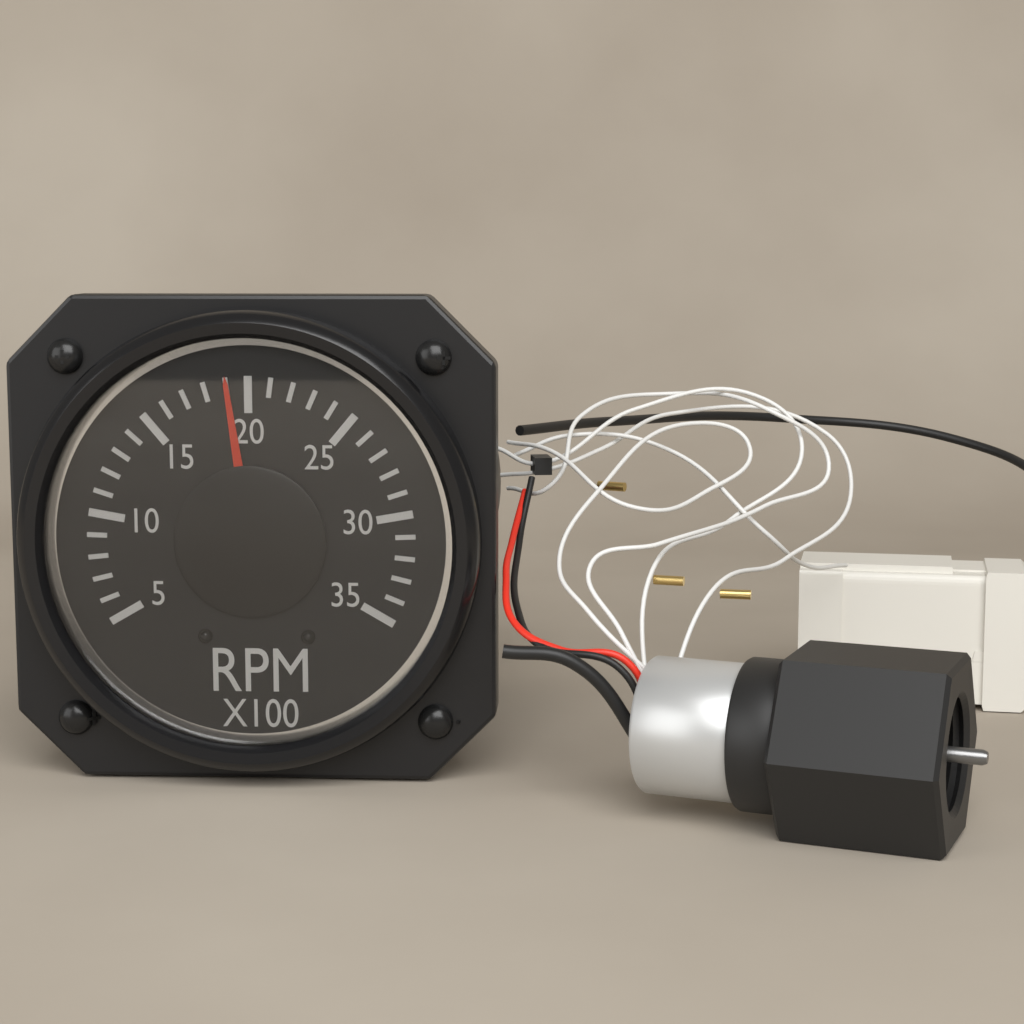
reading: 19 RPM x100
